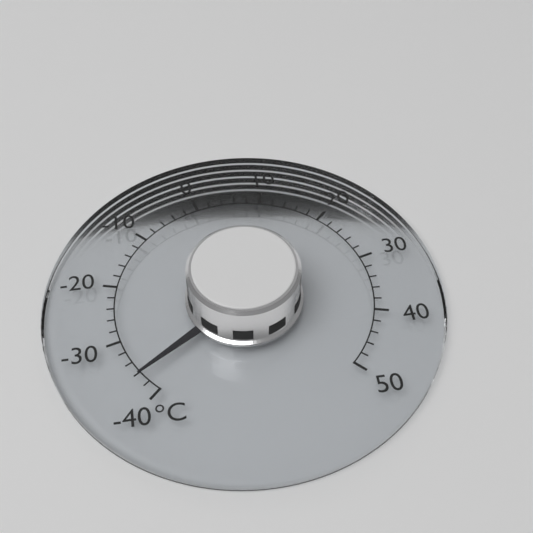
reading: -36 °C
